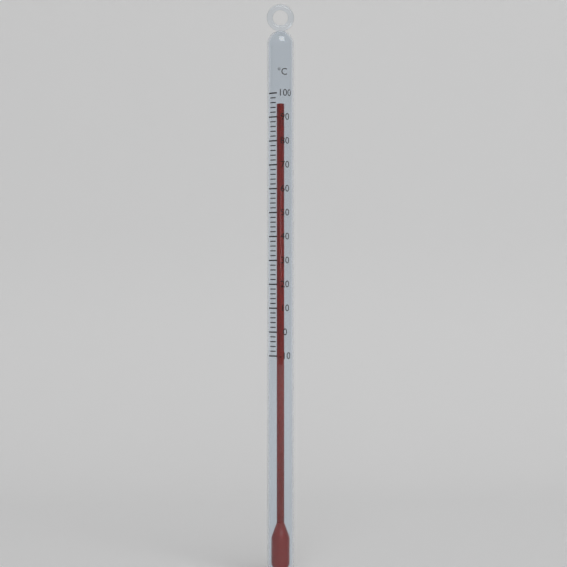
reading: 96 °C
